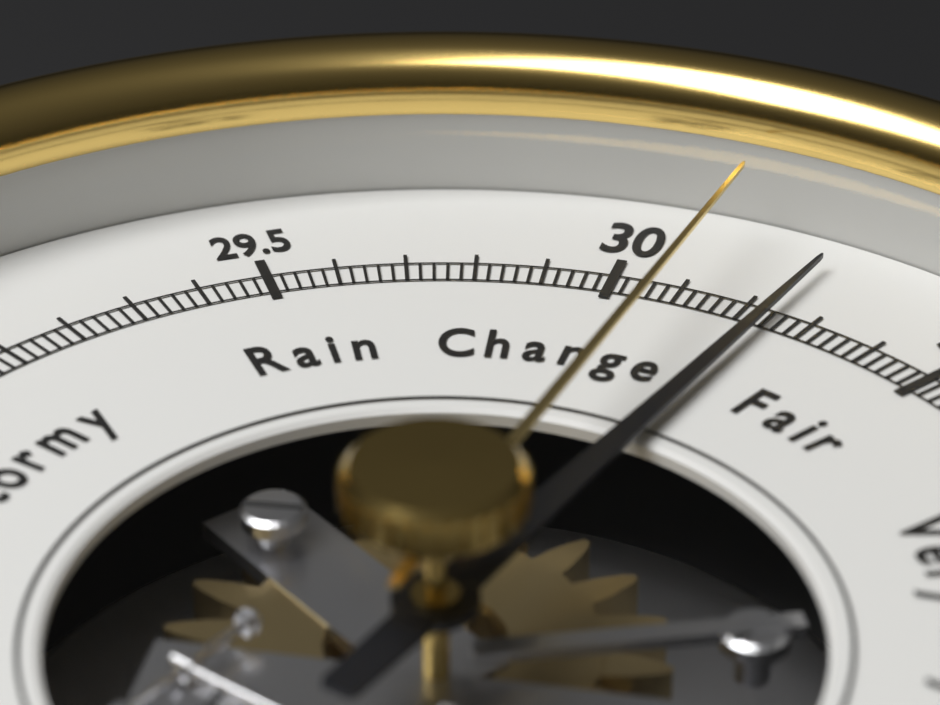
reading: 30.24 inHg
